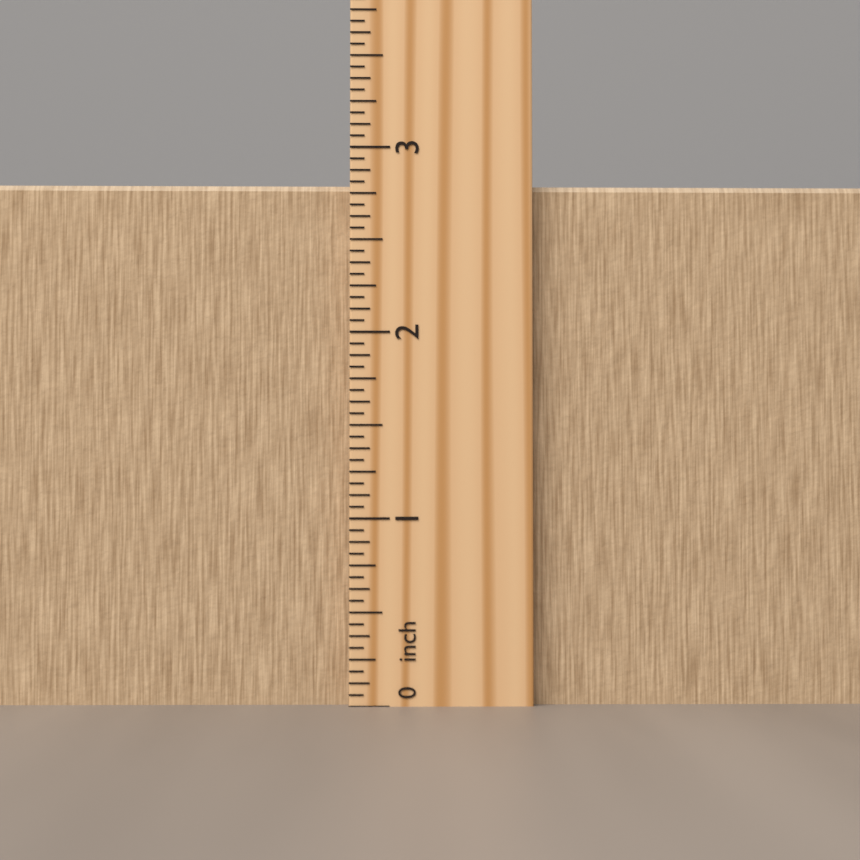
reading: 2.8125 inch
